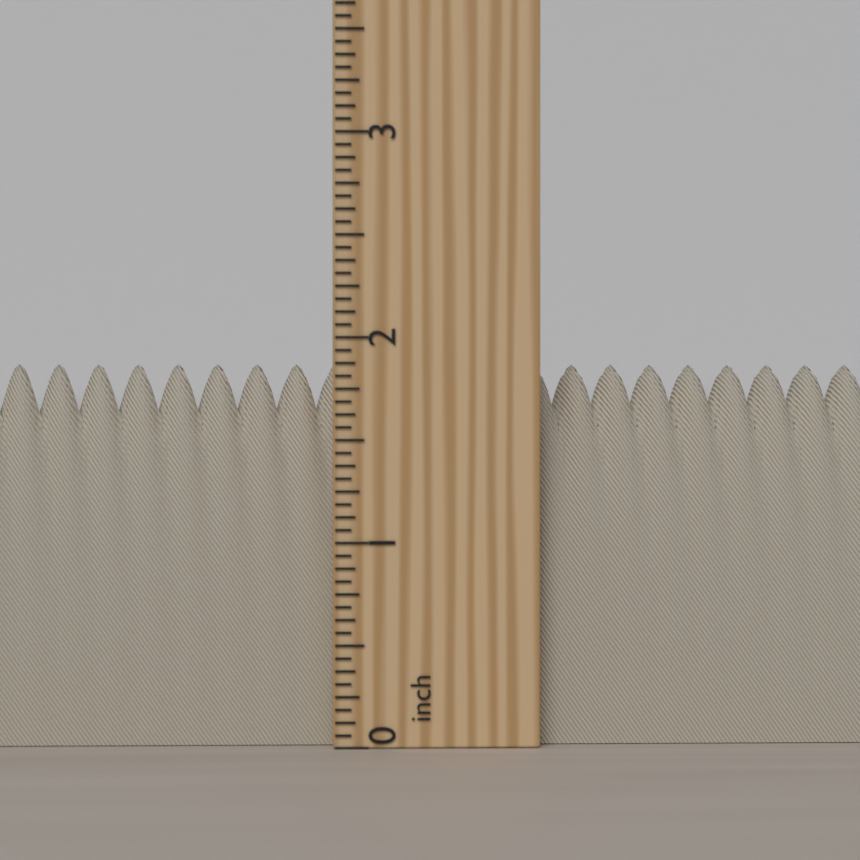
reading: 1.8750 inch
